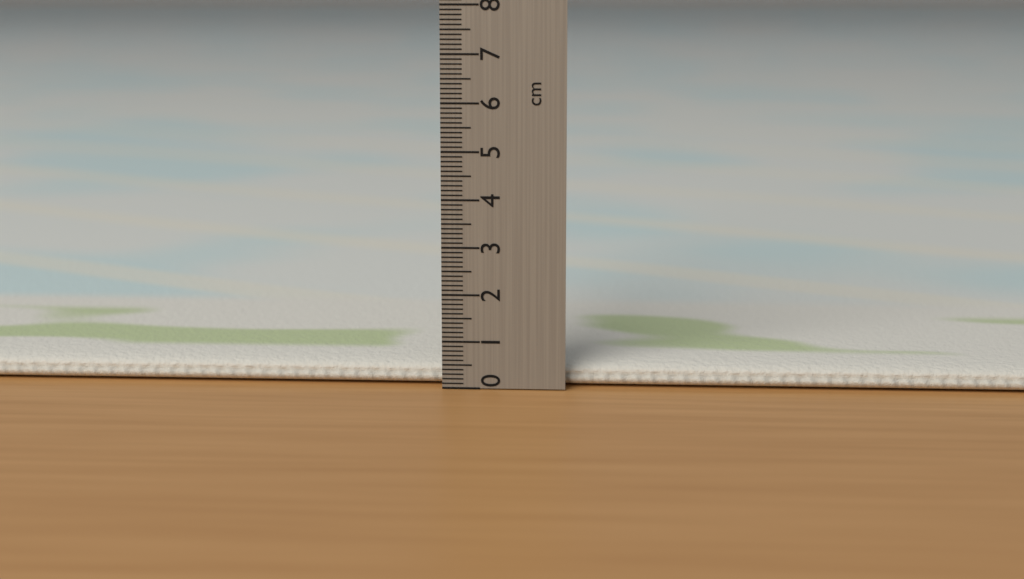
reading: 0.5 cm
